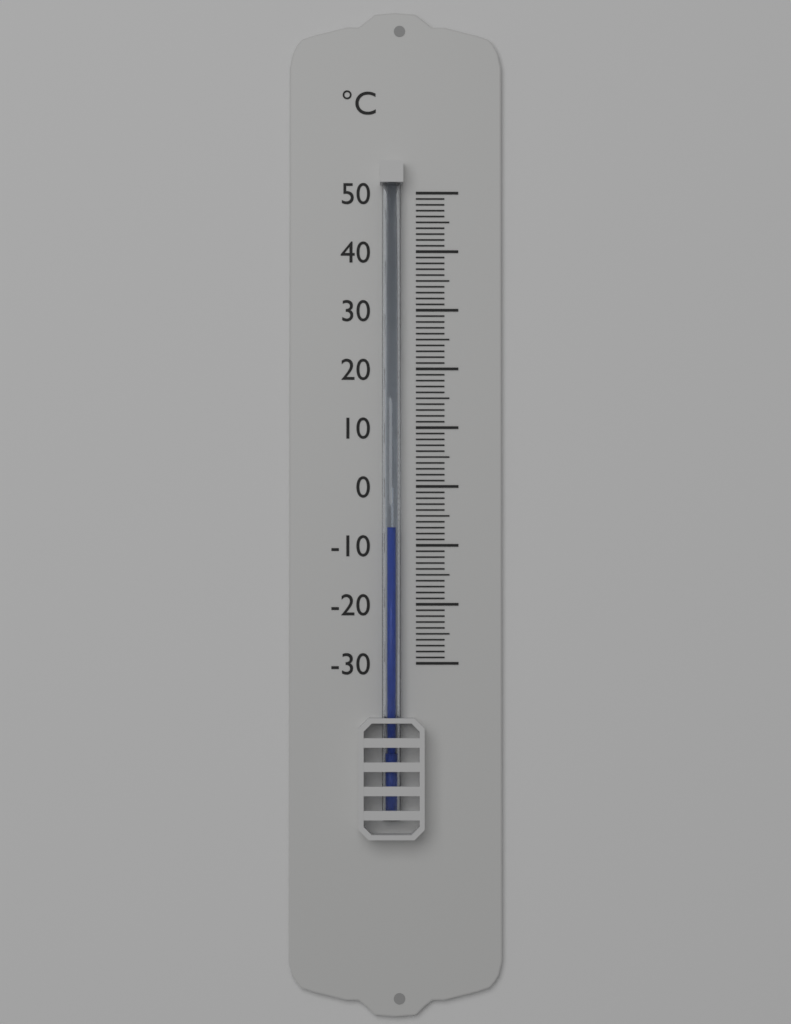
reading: -7 °C
